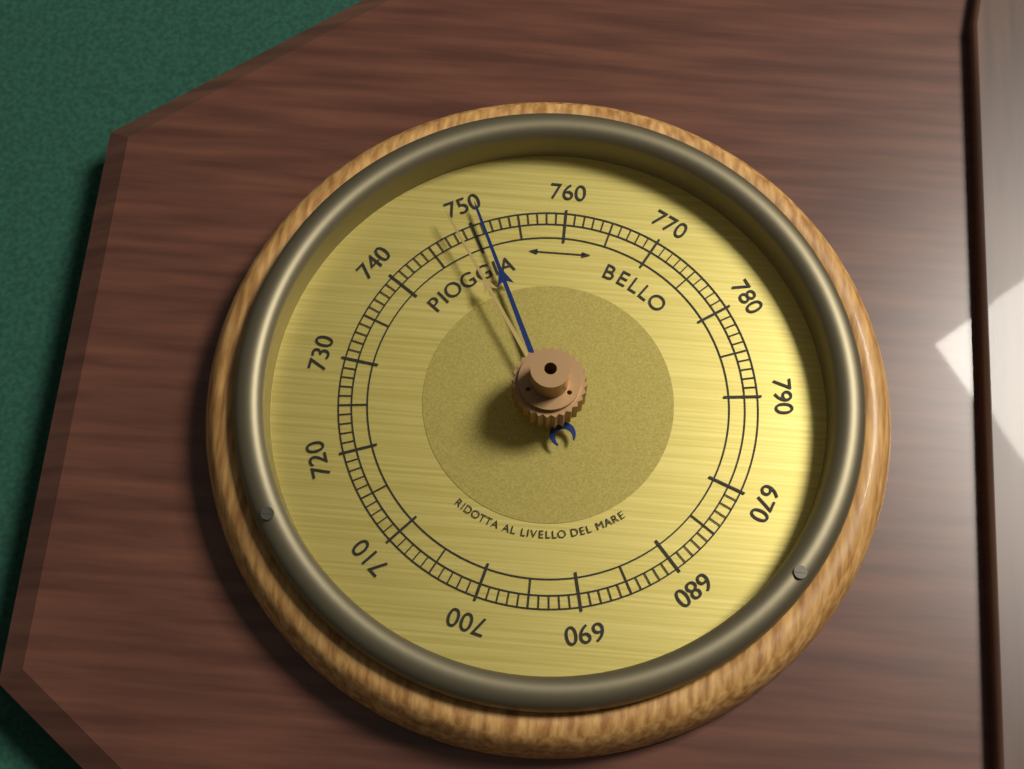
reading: 751 (no unit)
